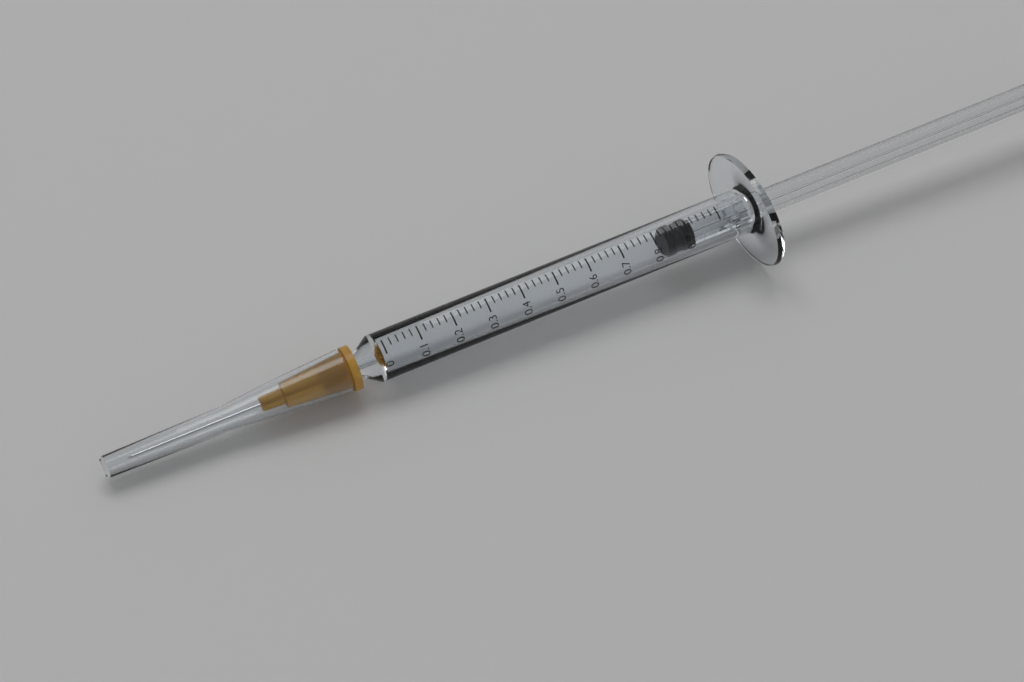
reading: 0.84 ml
